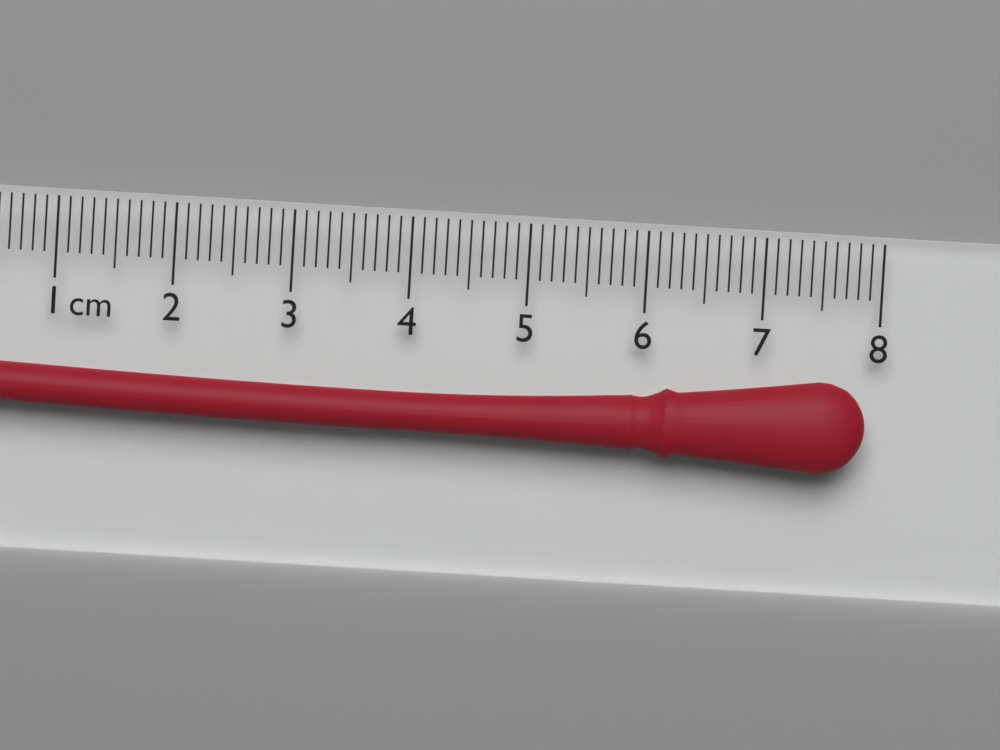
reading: 7.9 cm
